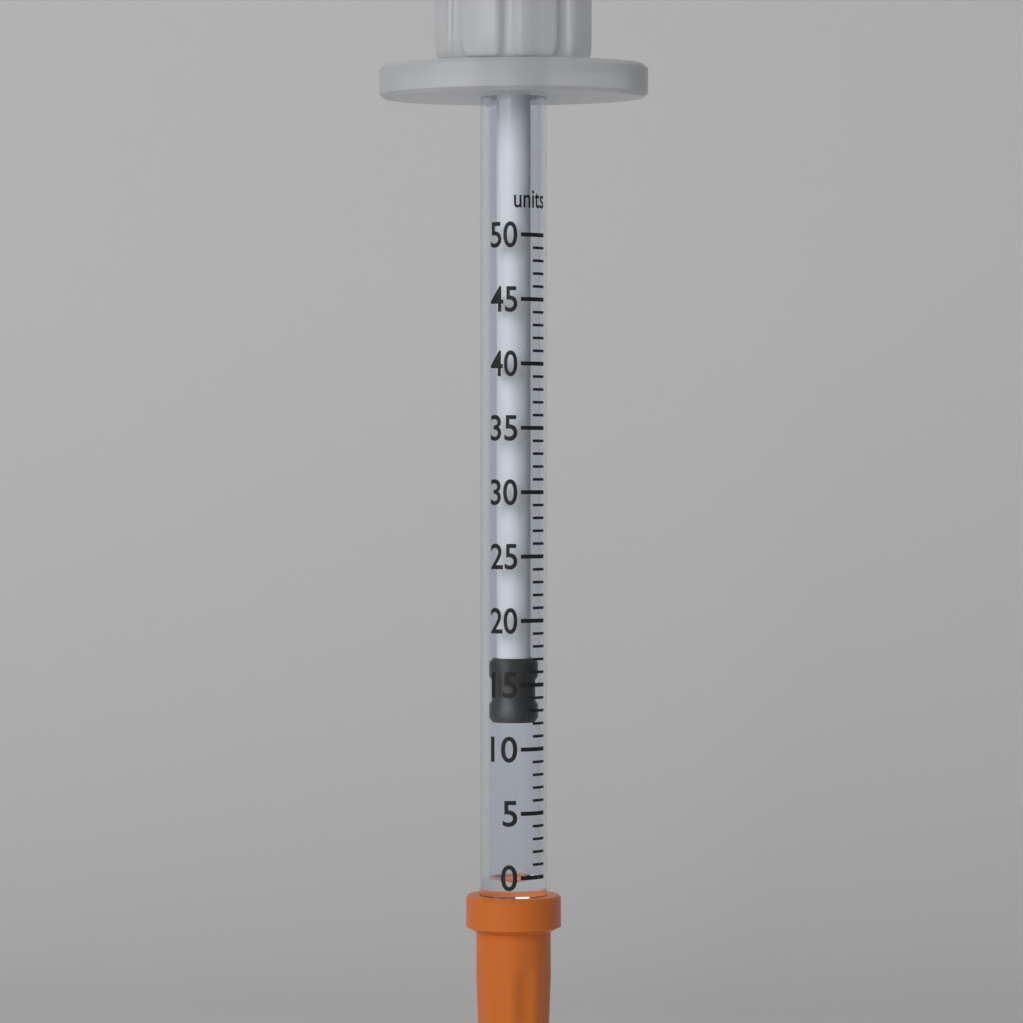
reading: 12 units
